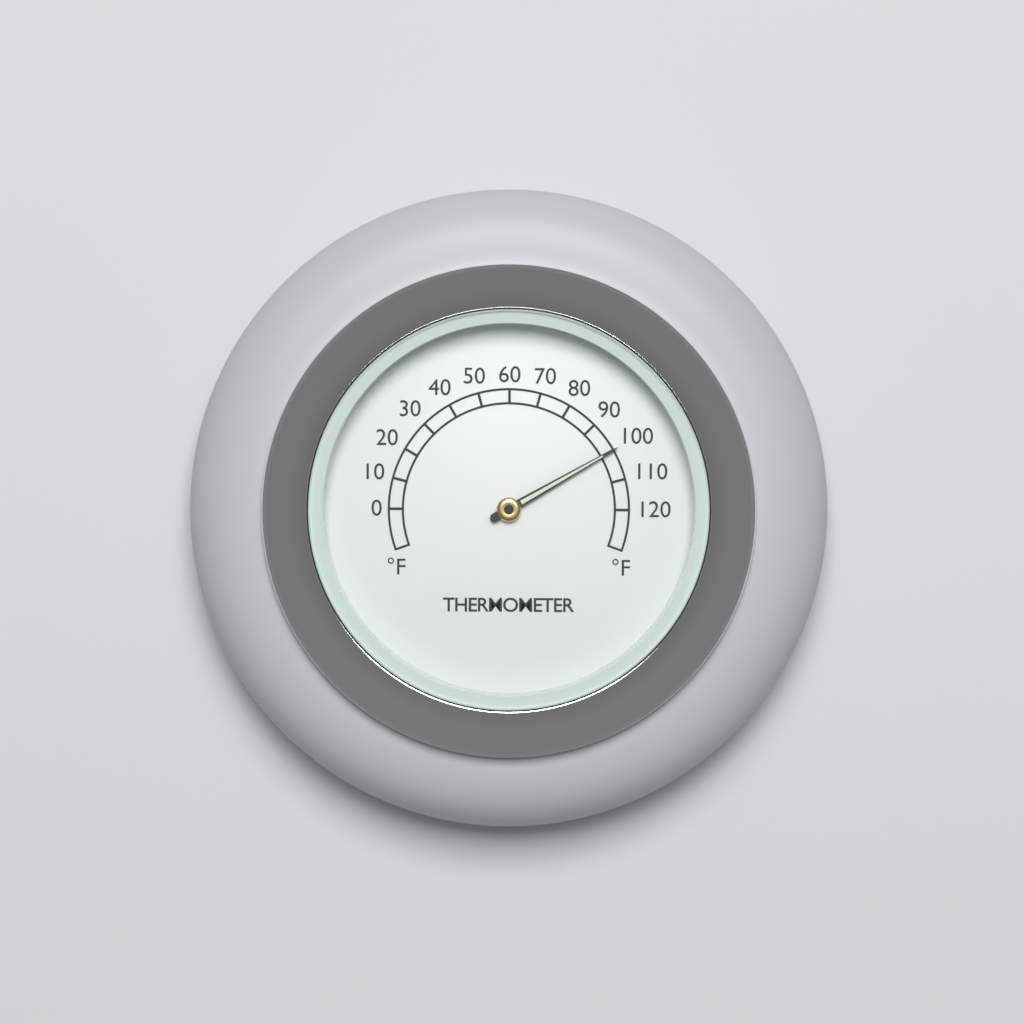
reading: 100 °F
